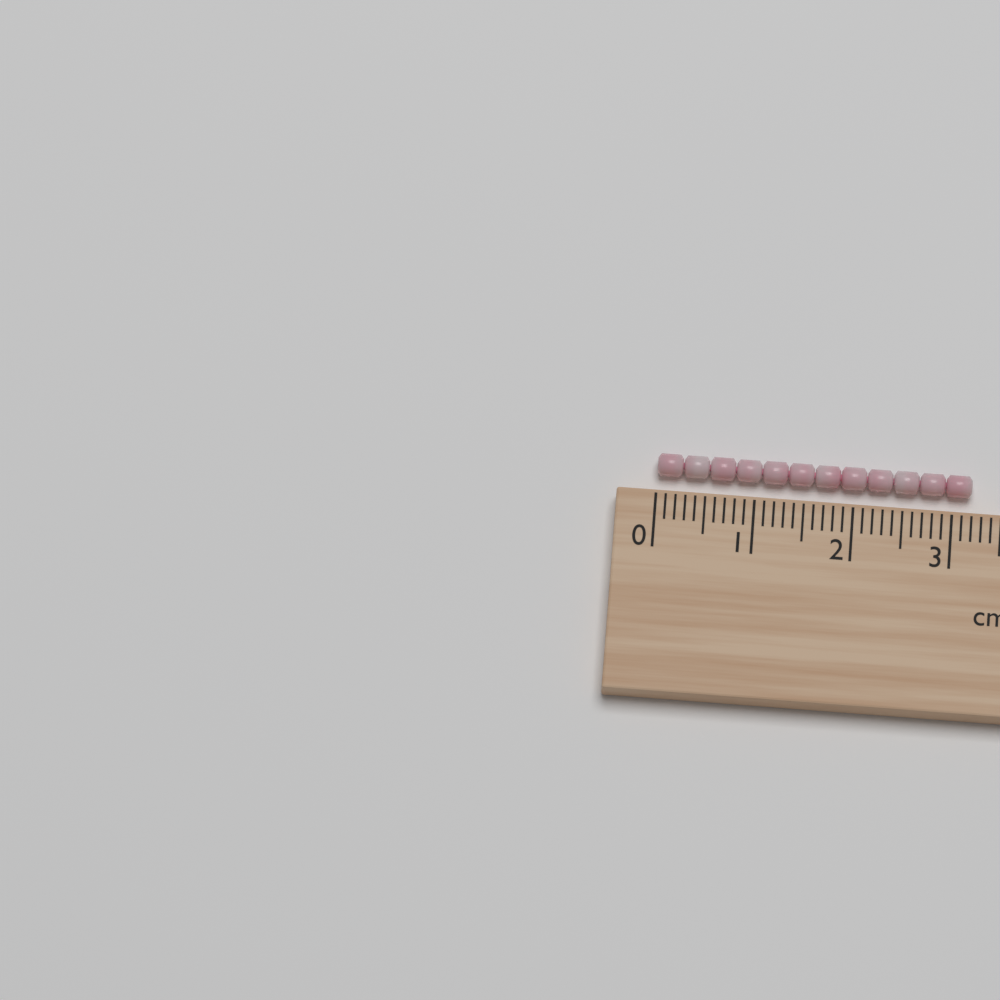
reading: 3.2 cm
